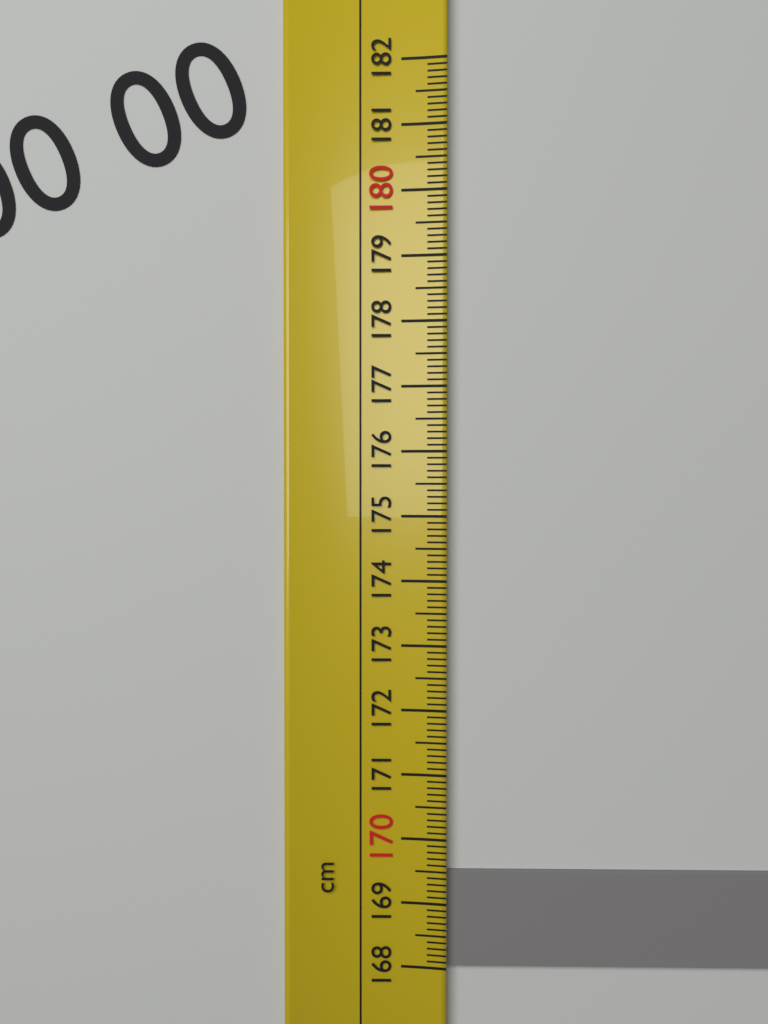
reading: 169.5 cm
